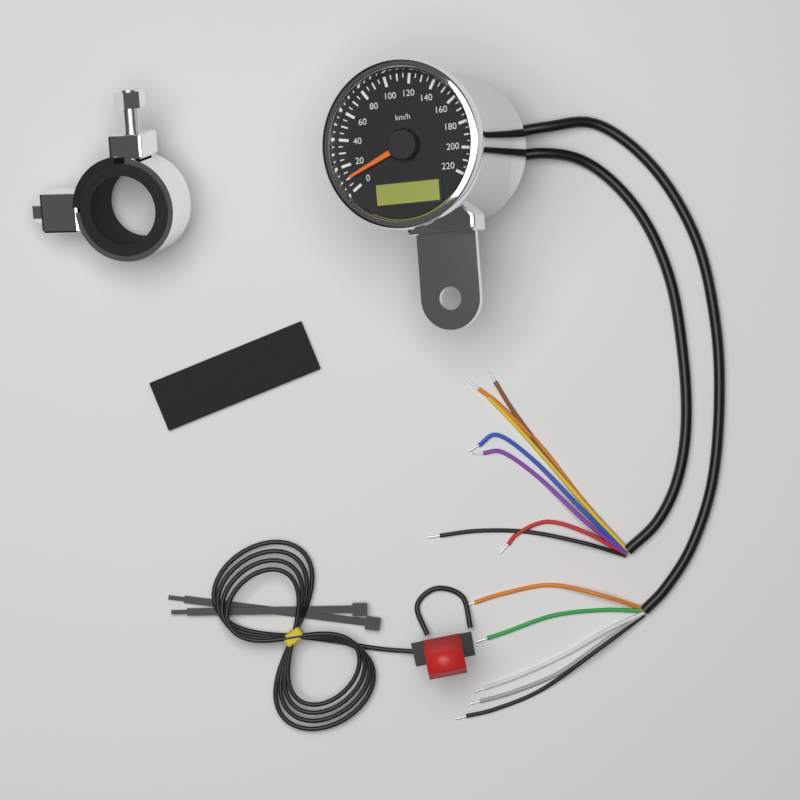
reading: 10 km/h
